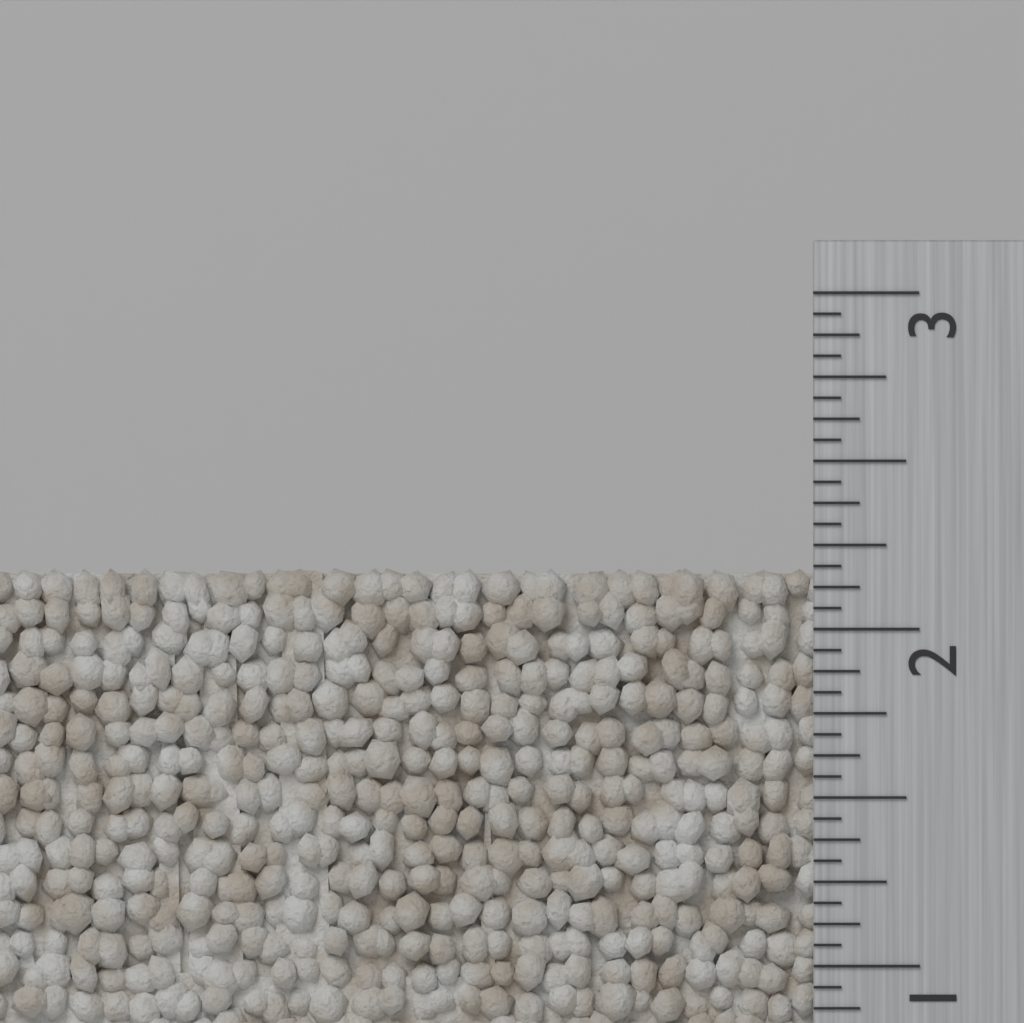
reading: 2.1875 inch
